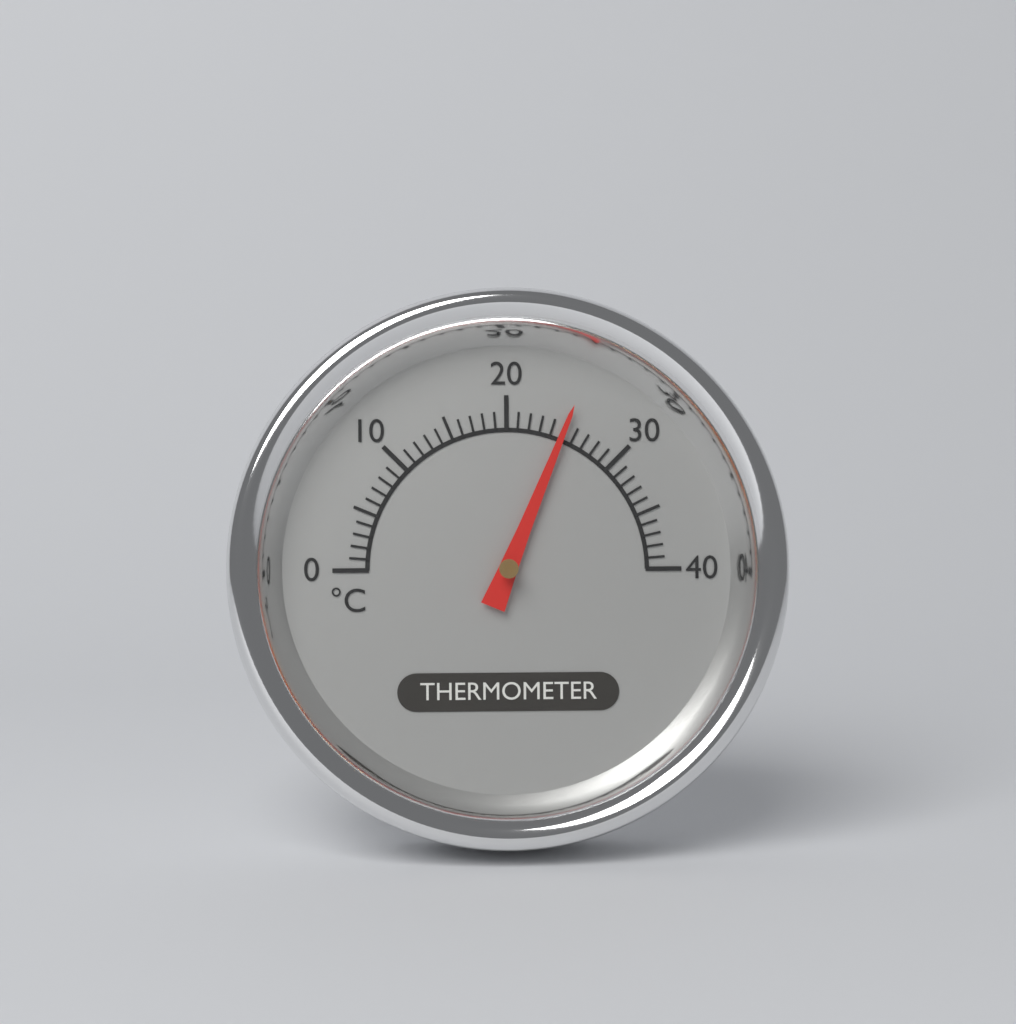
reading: 25 °C
